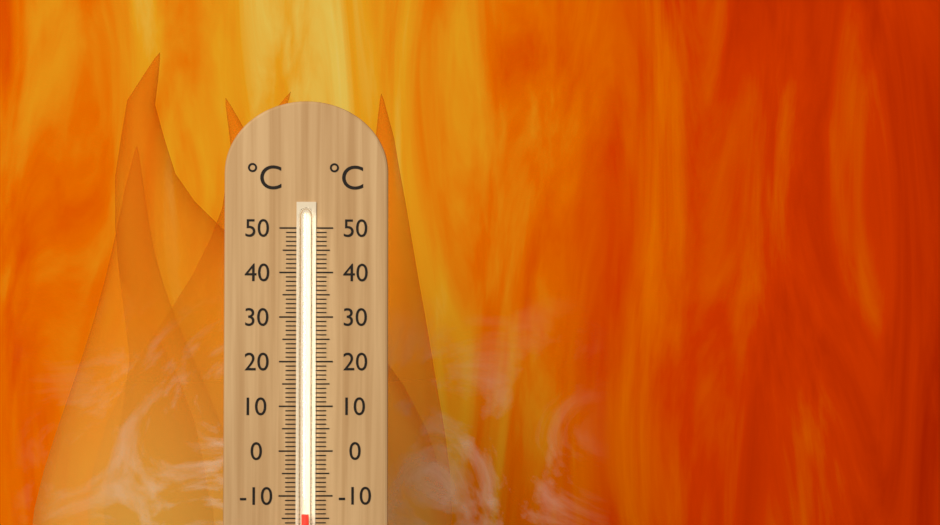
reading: -14 °C
